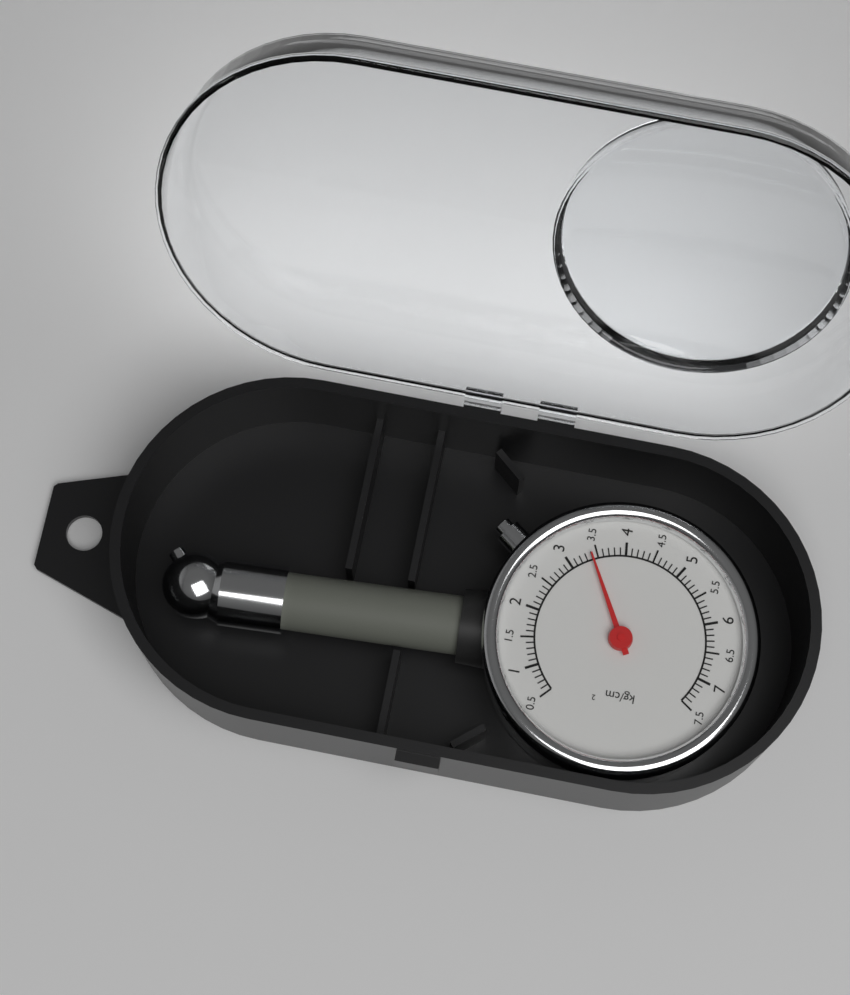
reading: 3.4 kg/cm²
